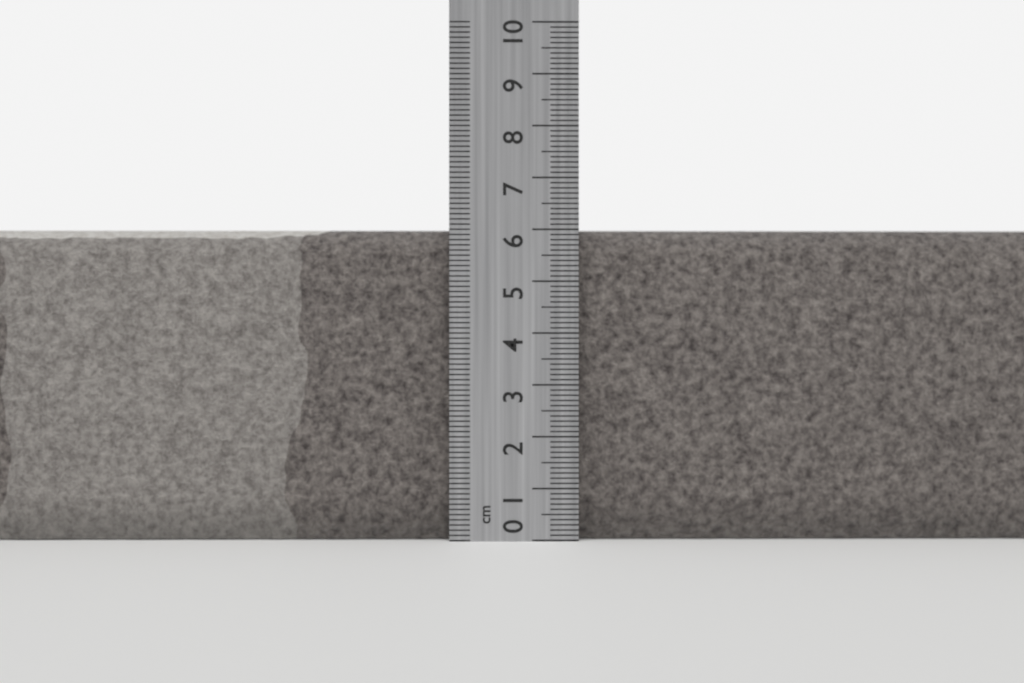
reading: 6.0 cm
